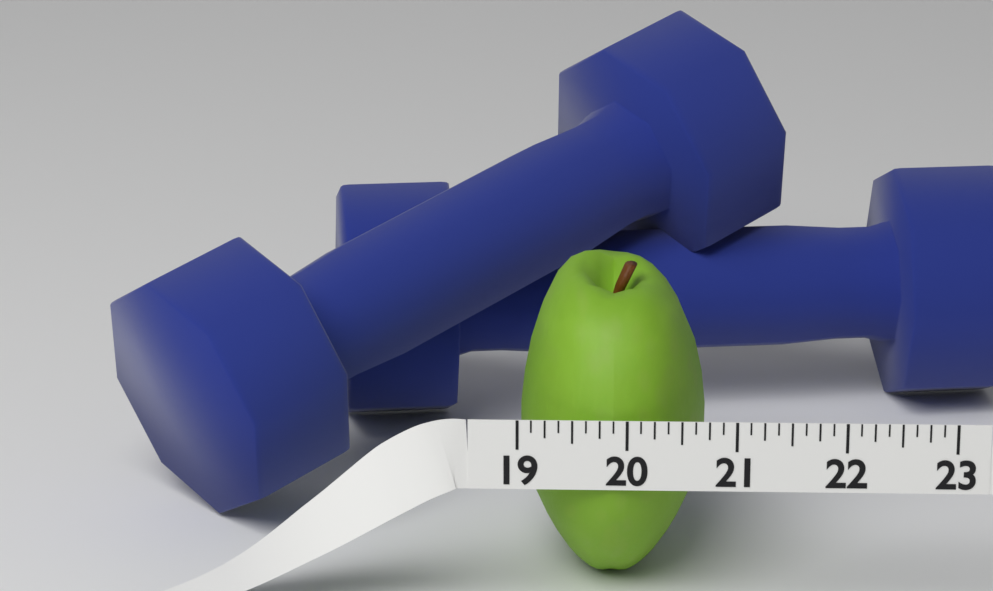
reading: 20.750 (no unit)
